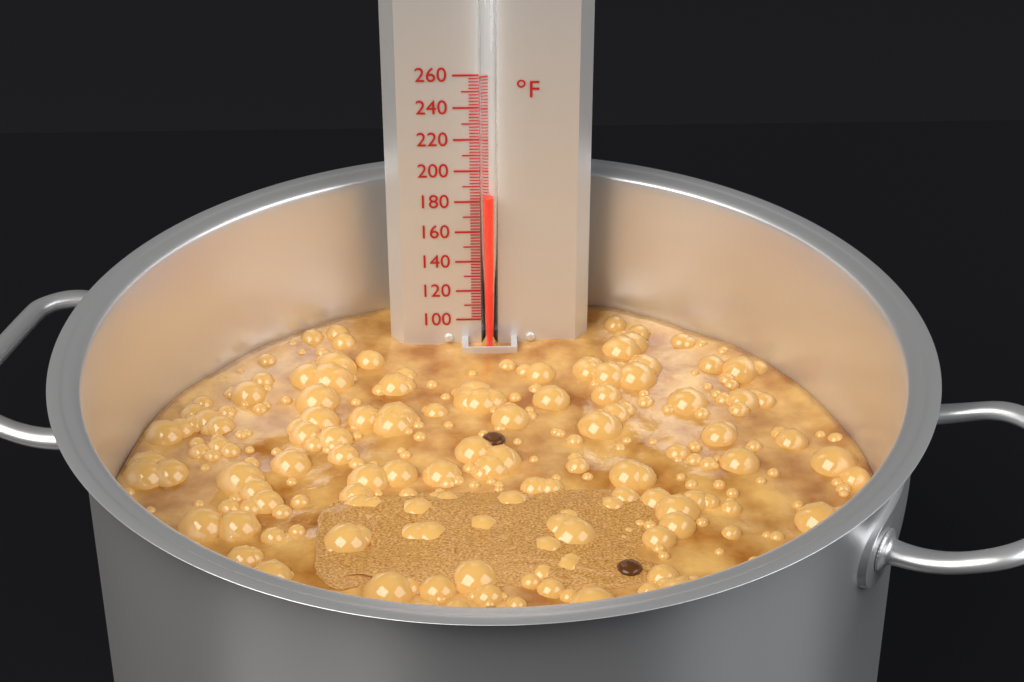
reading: 186 °F
